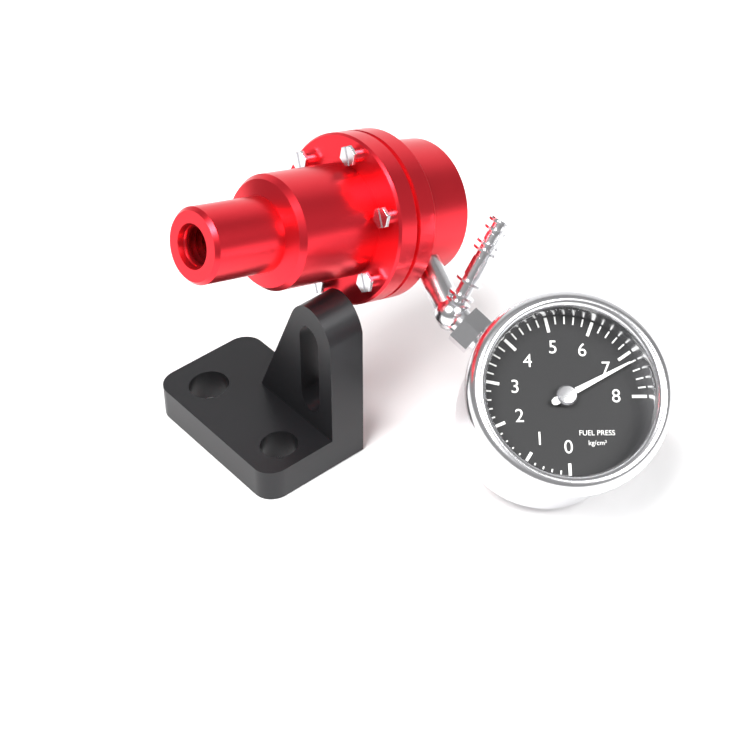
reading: 7.2 kg/cm²
